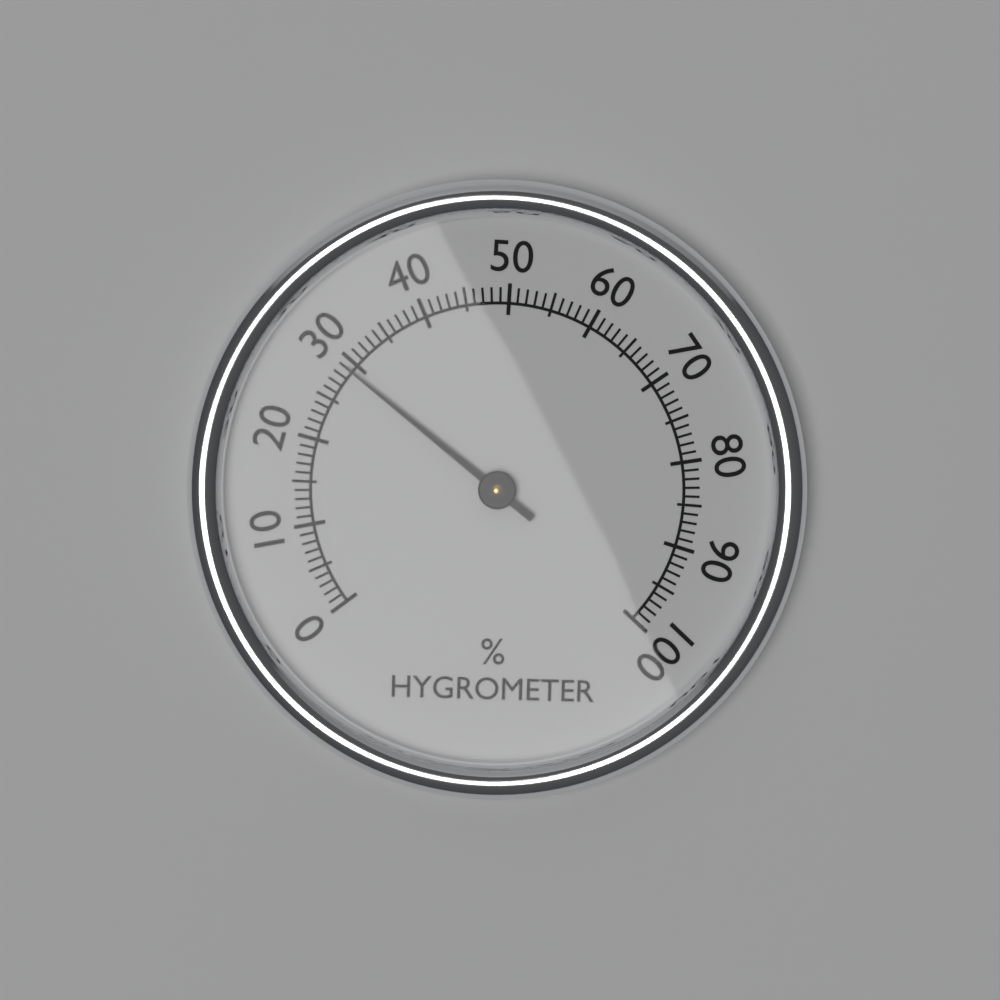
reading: 29 %
